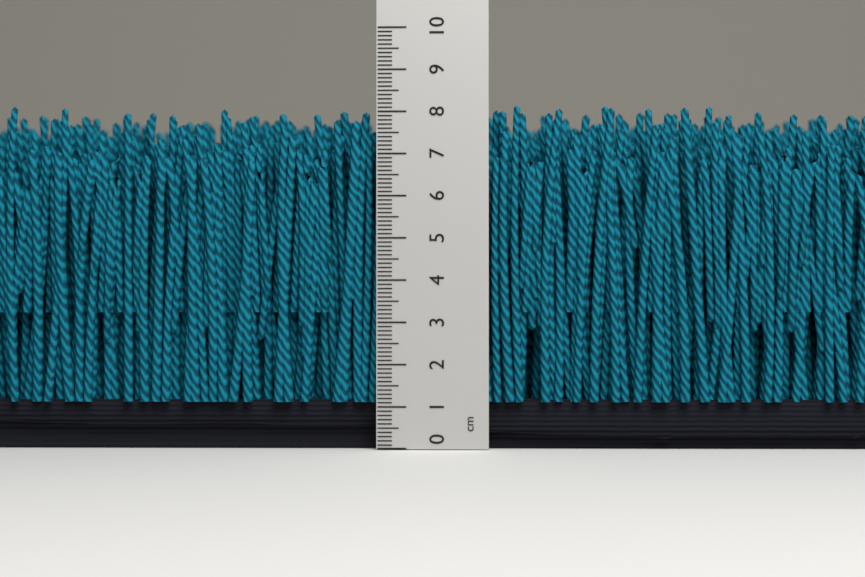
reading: 8.2 cm
